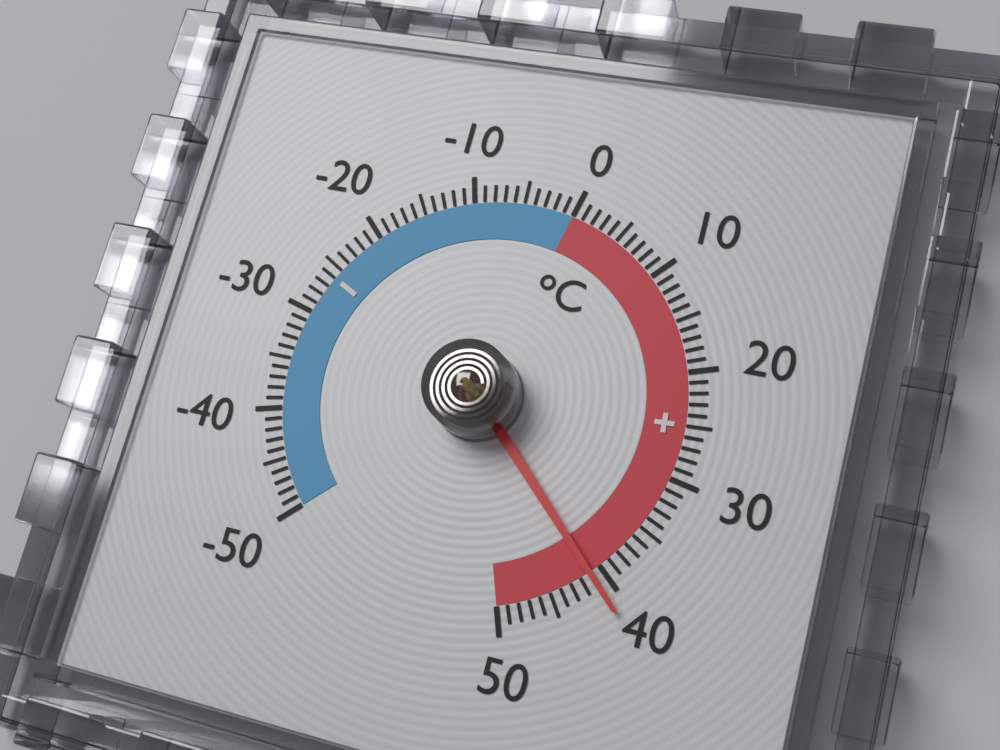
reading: 41 °C
